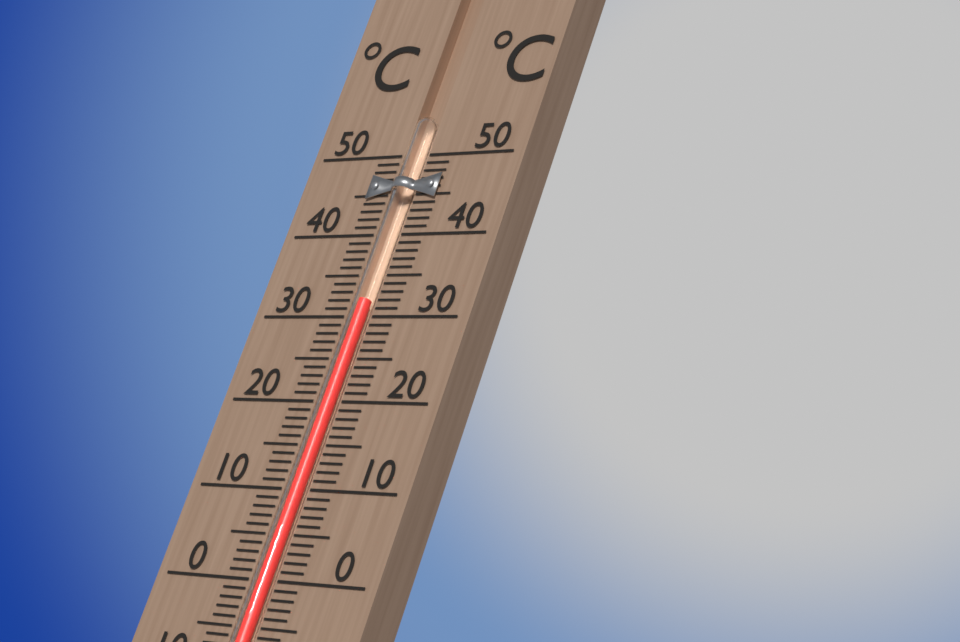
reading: 32 °C
